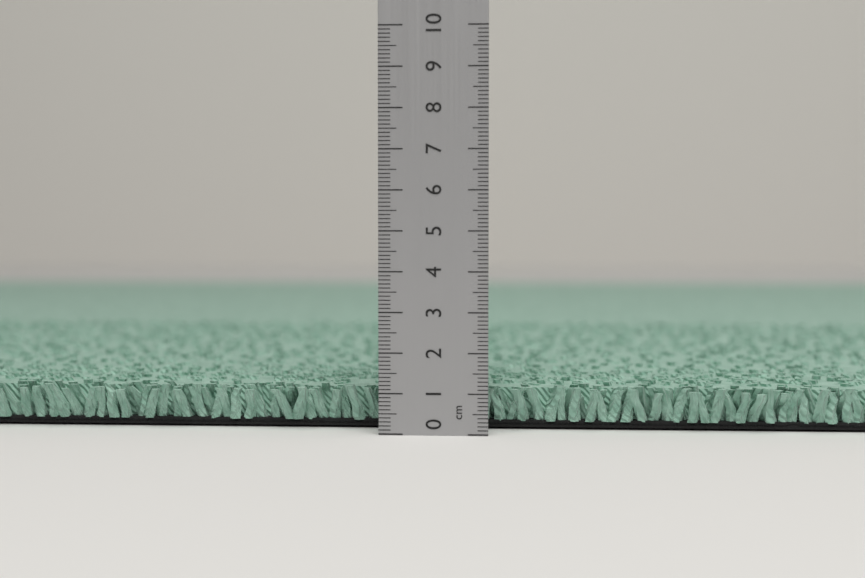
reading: 1.1 cm
